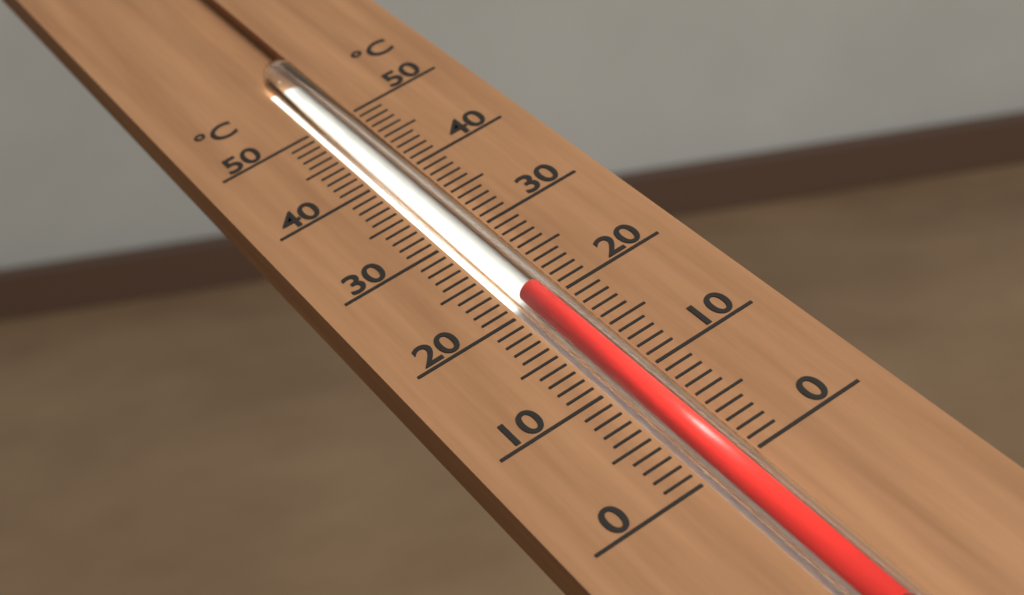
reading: 21 °C
